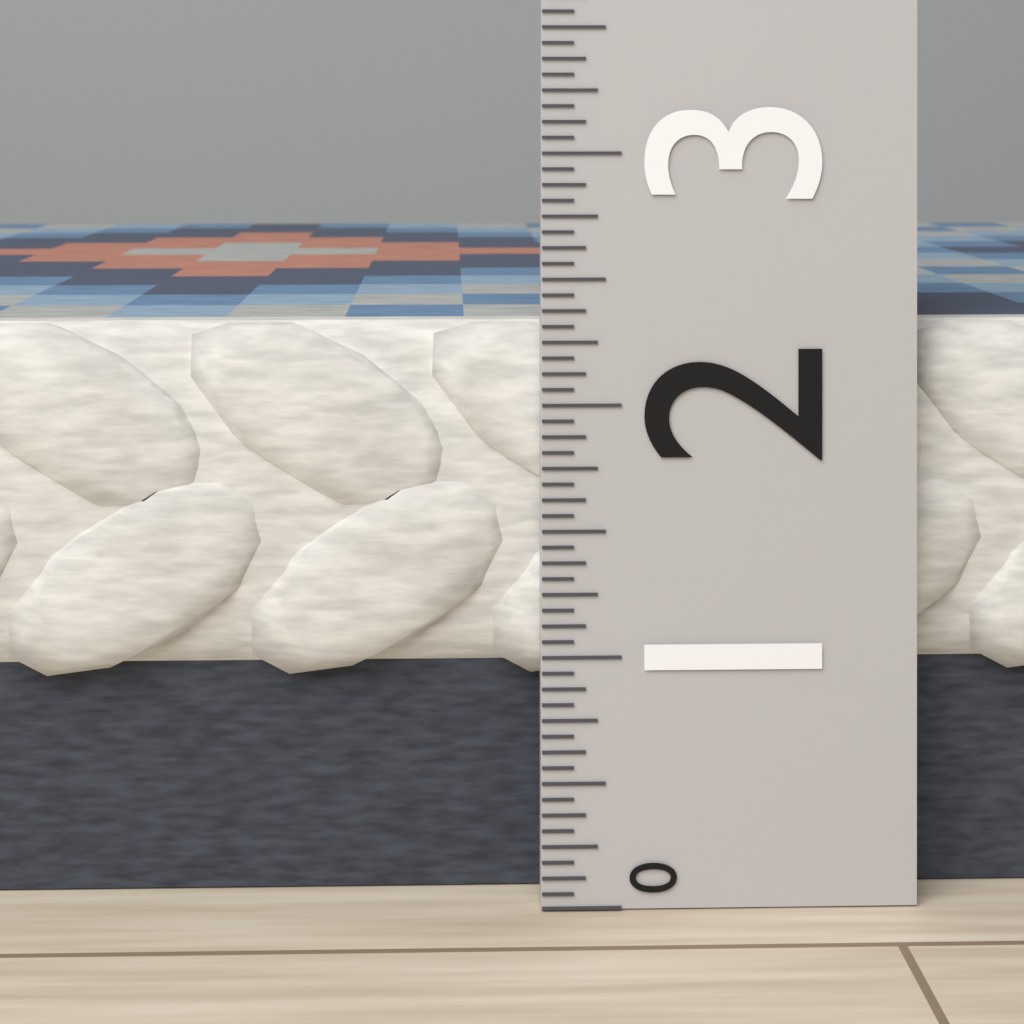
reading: 2.3125 (no unit)
